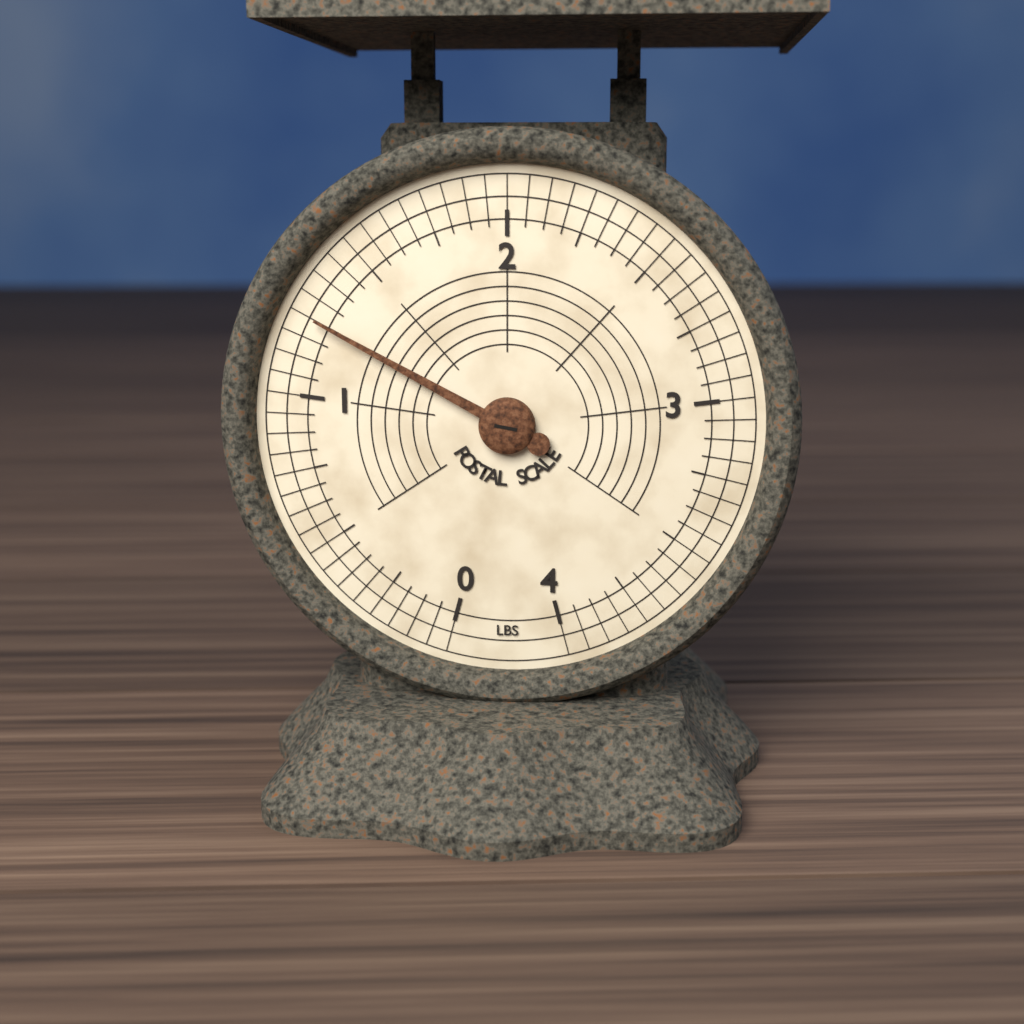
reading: 1.2500 lbs
